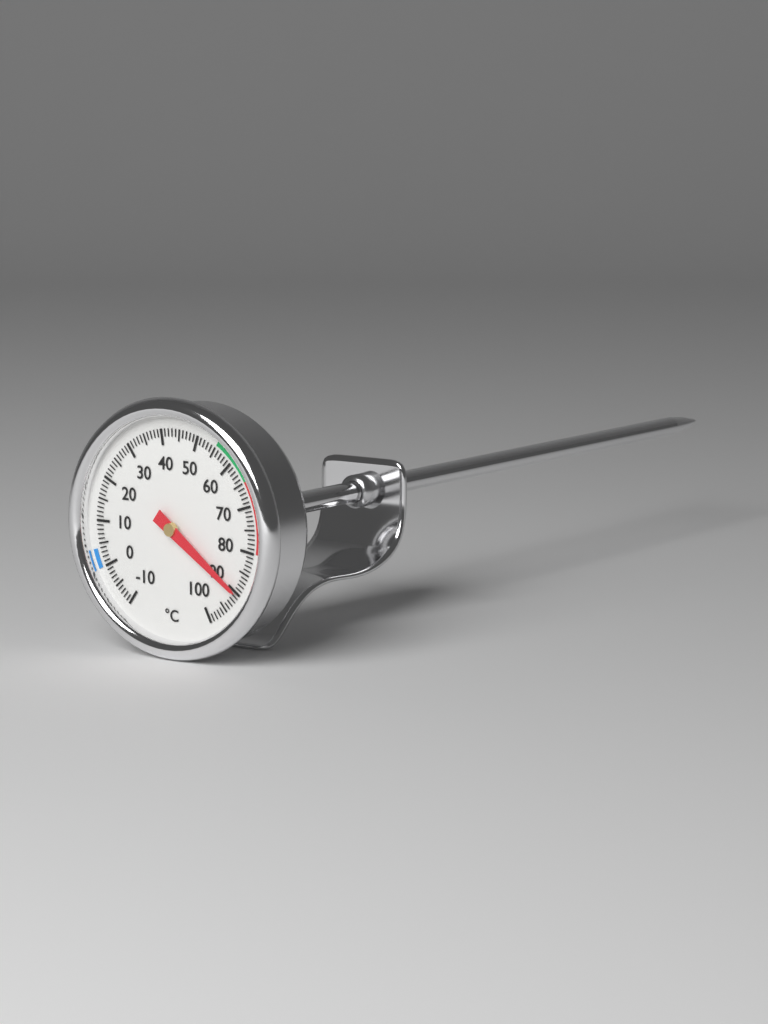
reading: 90 °C
